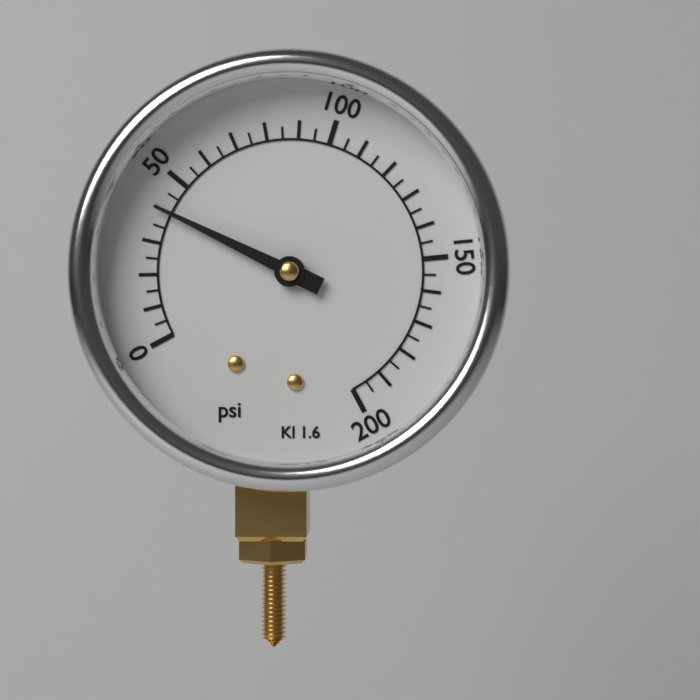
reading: 40 psi
